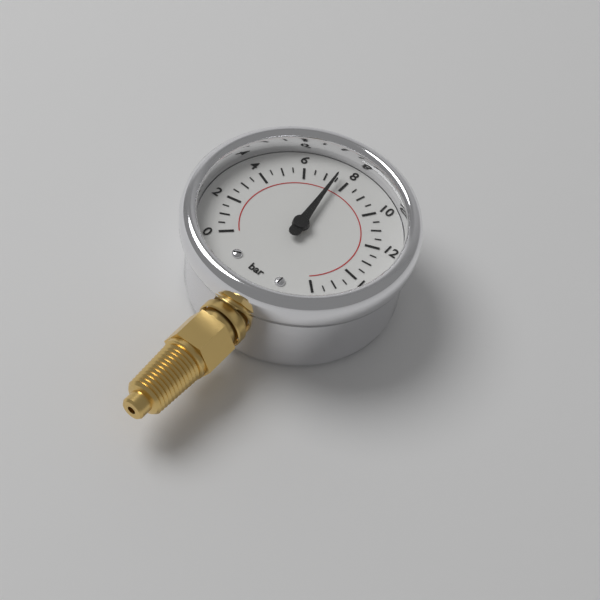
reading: 7.5 bar
